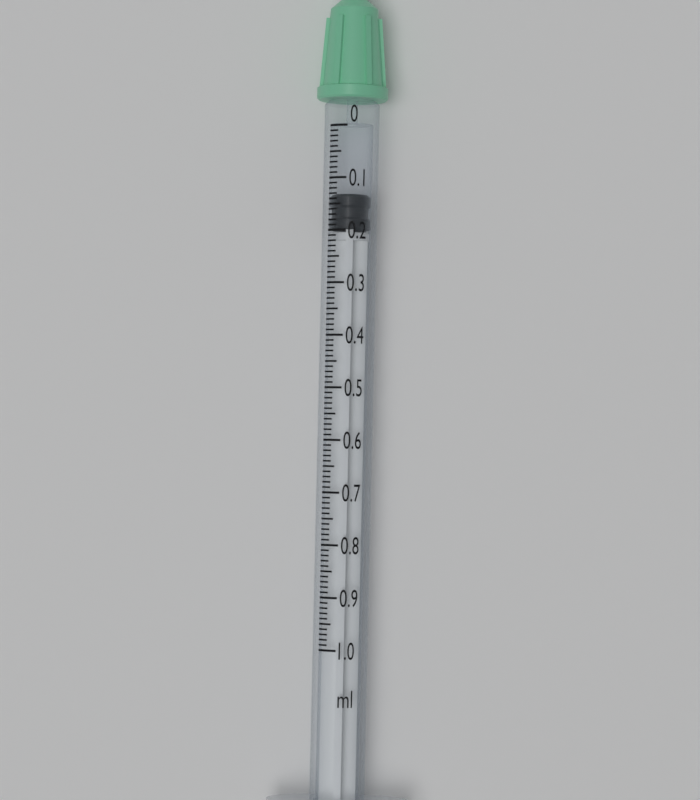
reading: 0.13 ml
